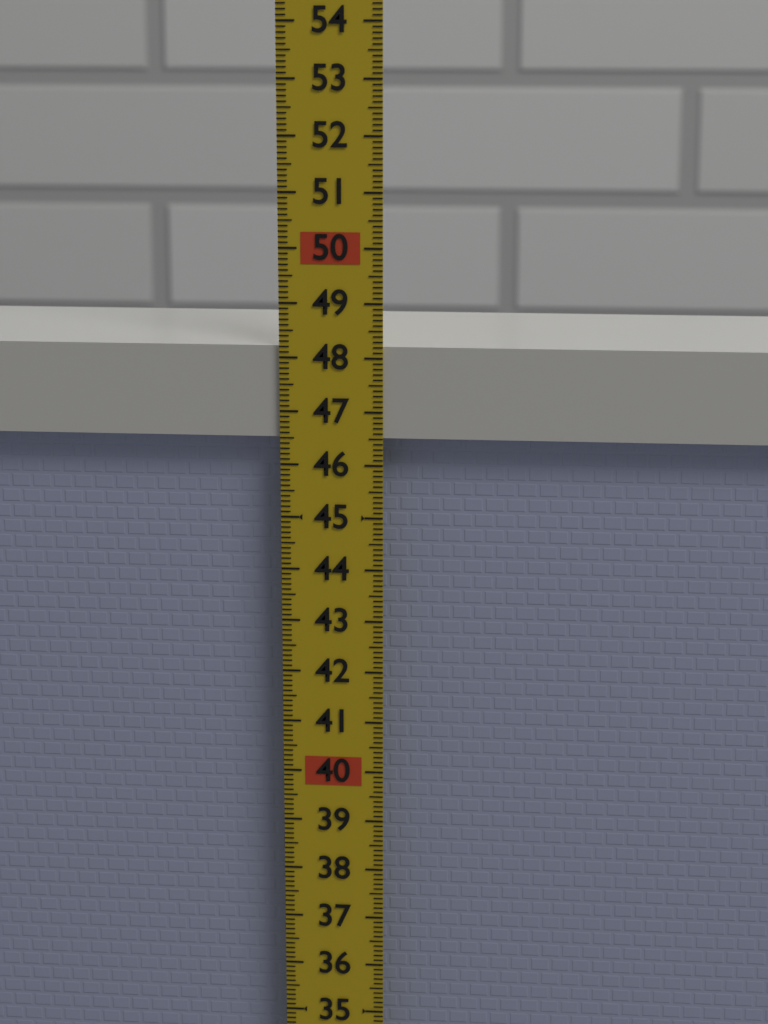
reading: 48.2 (no unit)
